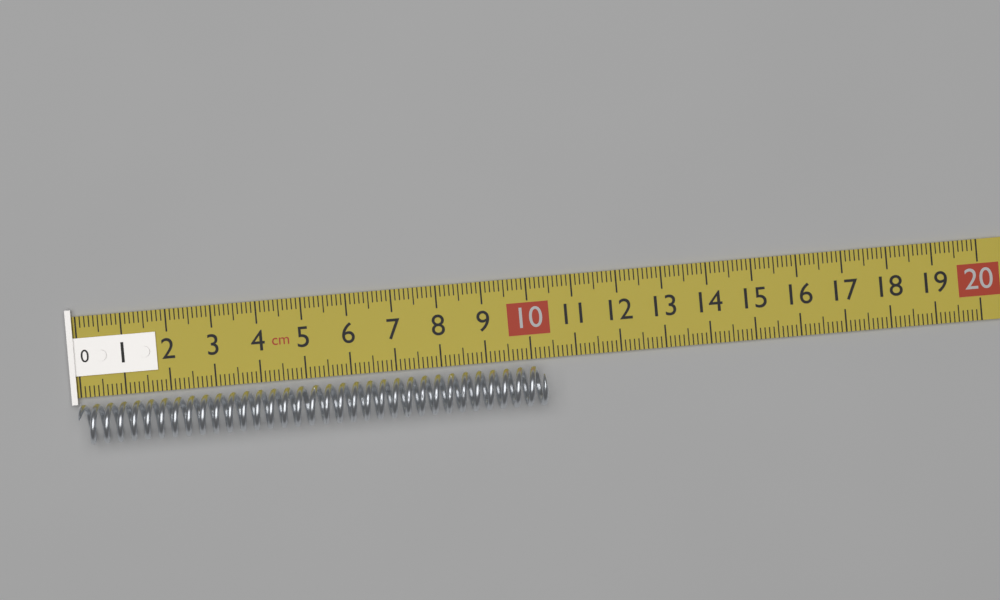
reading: 10.3 cm
